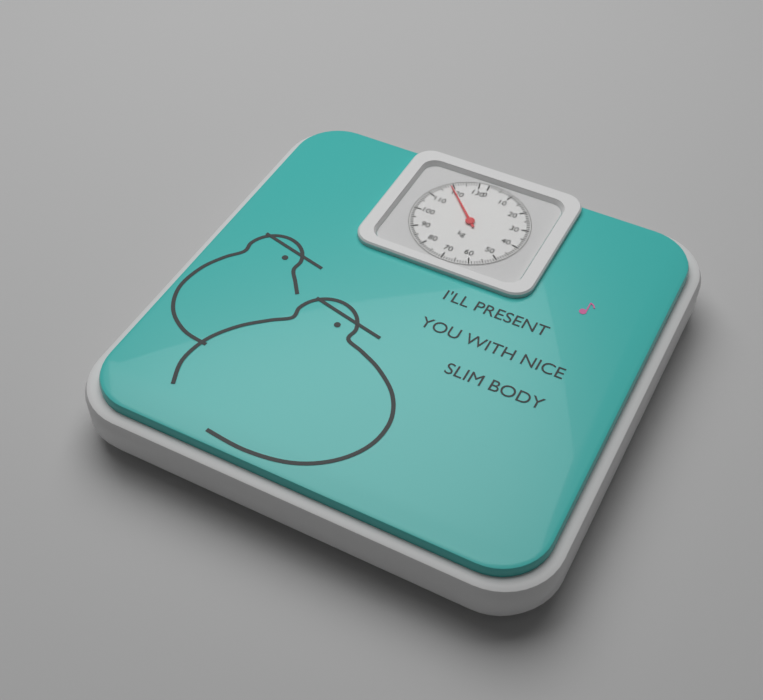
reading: 119 kg
